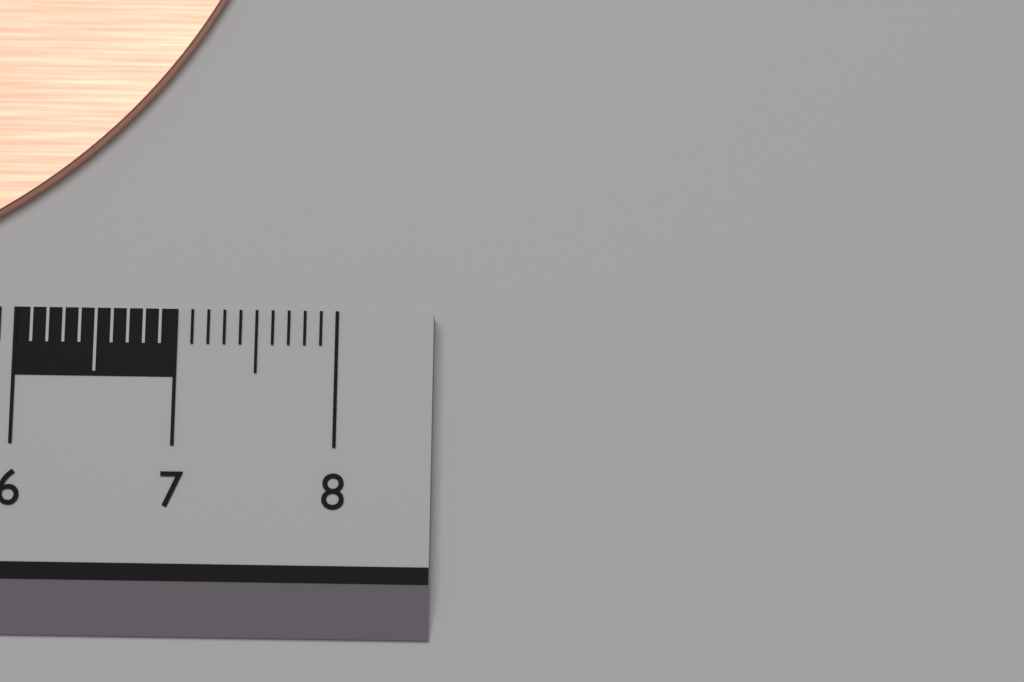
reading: 7.7 cm
